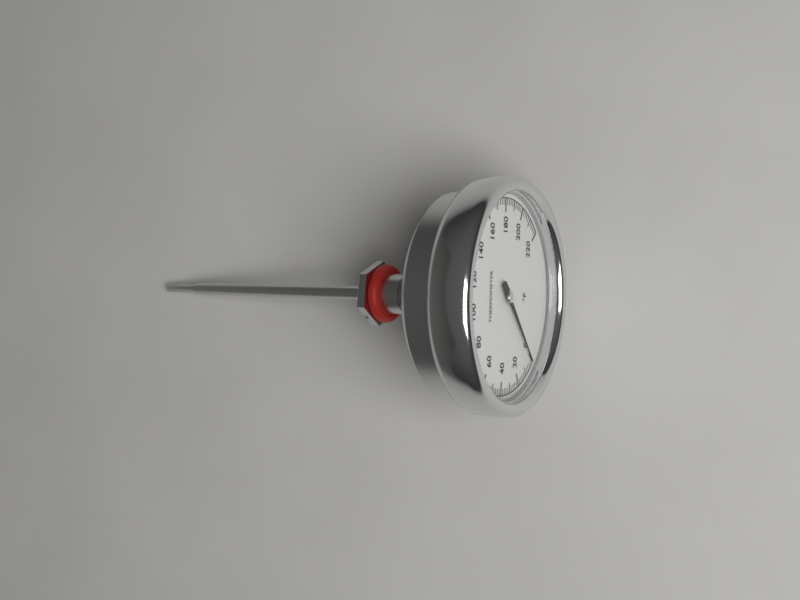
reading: 2 °F
